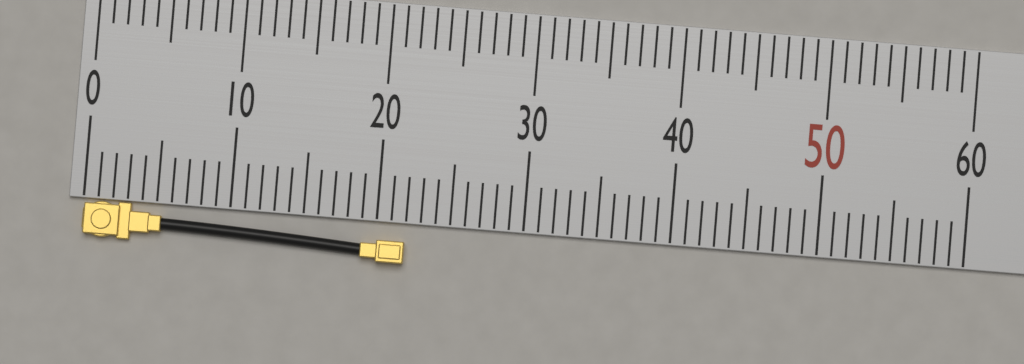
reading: 22 (no unit)
